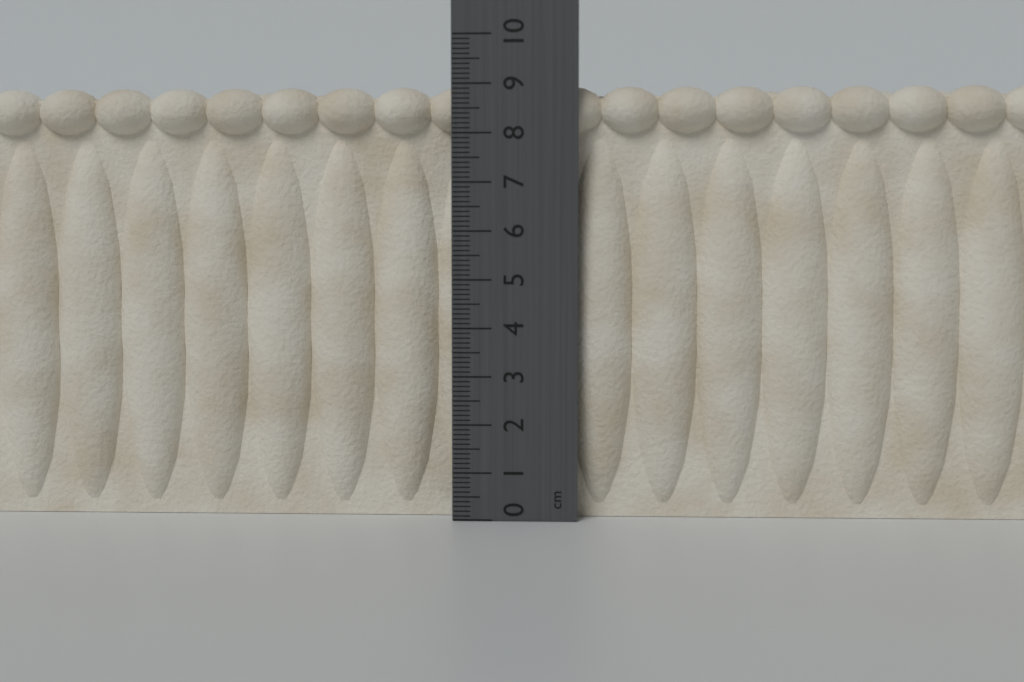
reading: 9.0 cm
